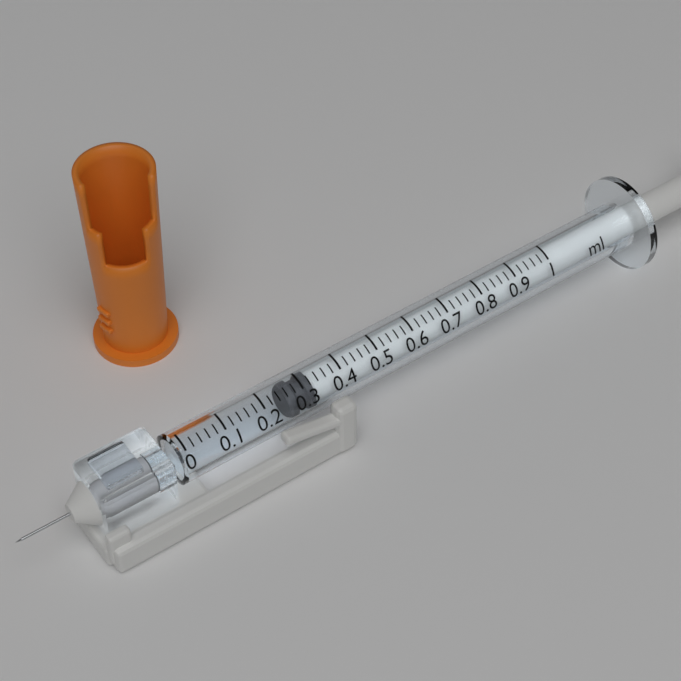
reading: 0.26 ml
